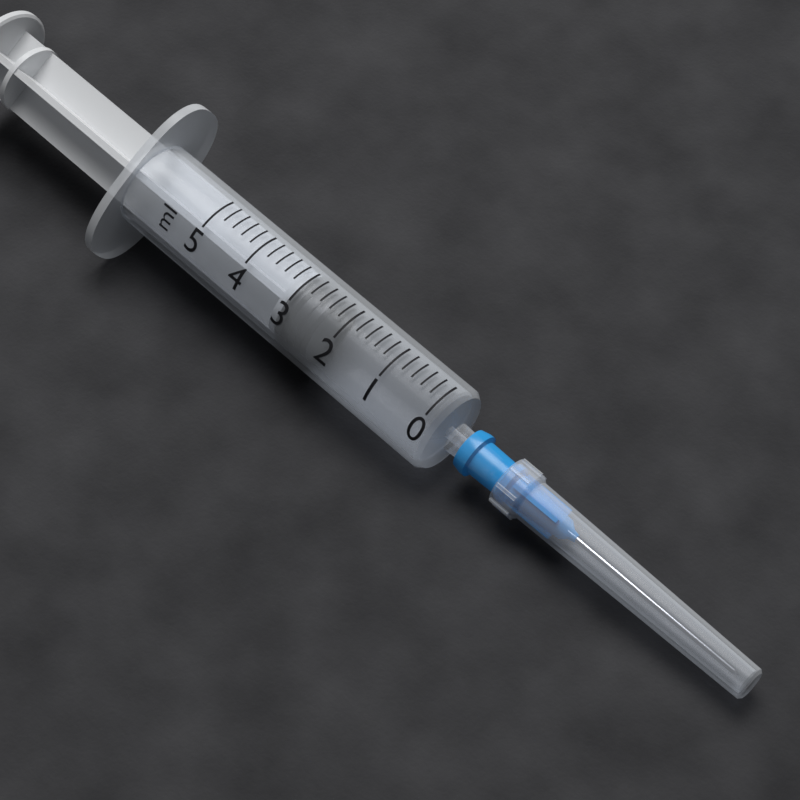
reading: 2.4 ml
